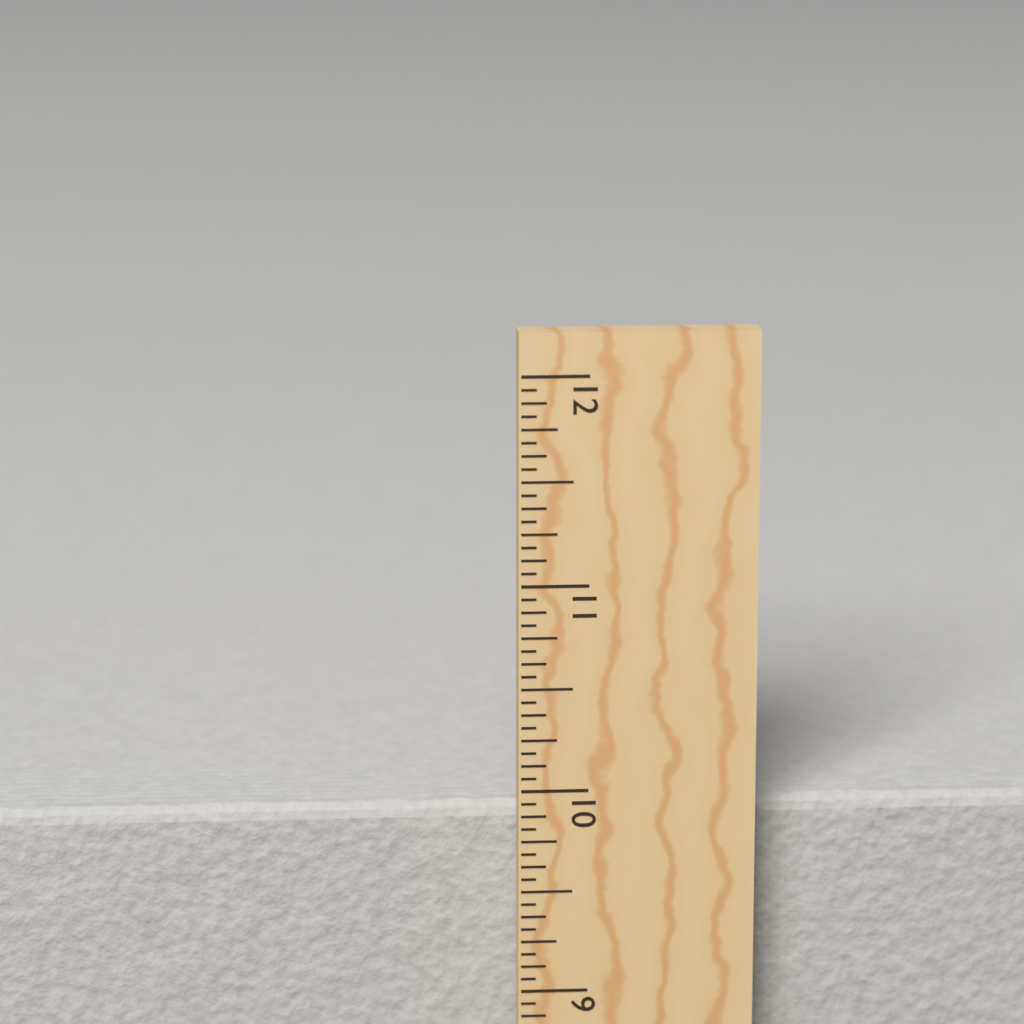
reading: 9.8750 in
